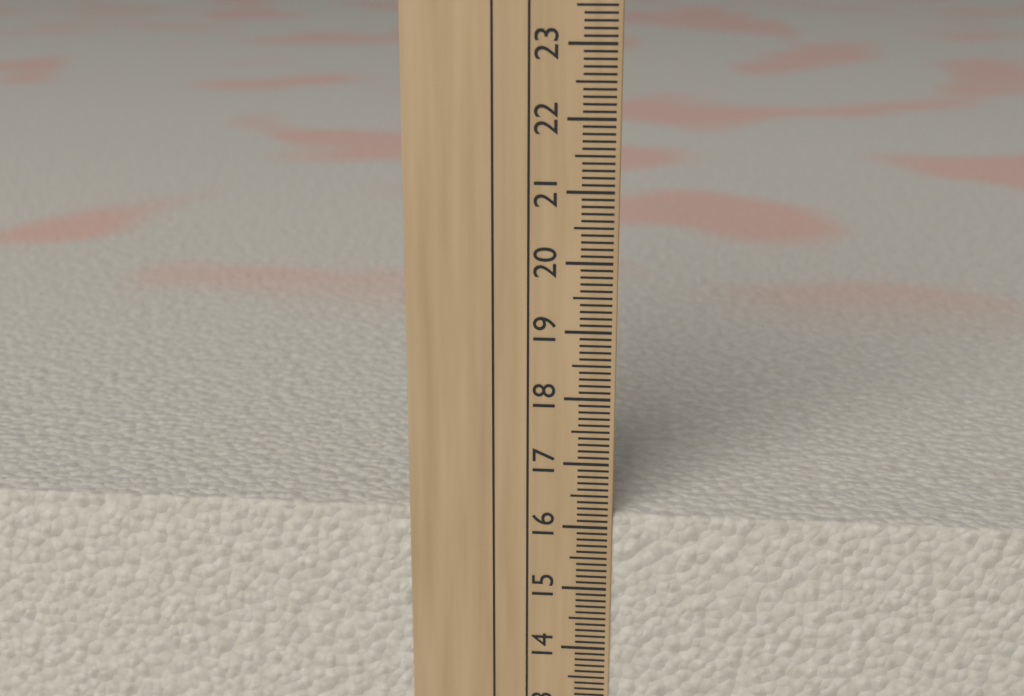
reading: 16.2 cm
